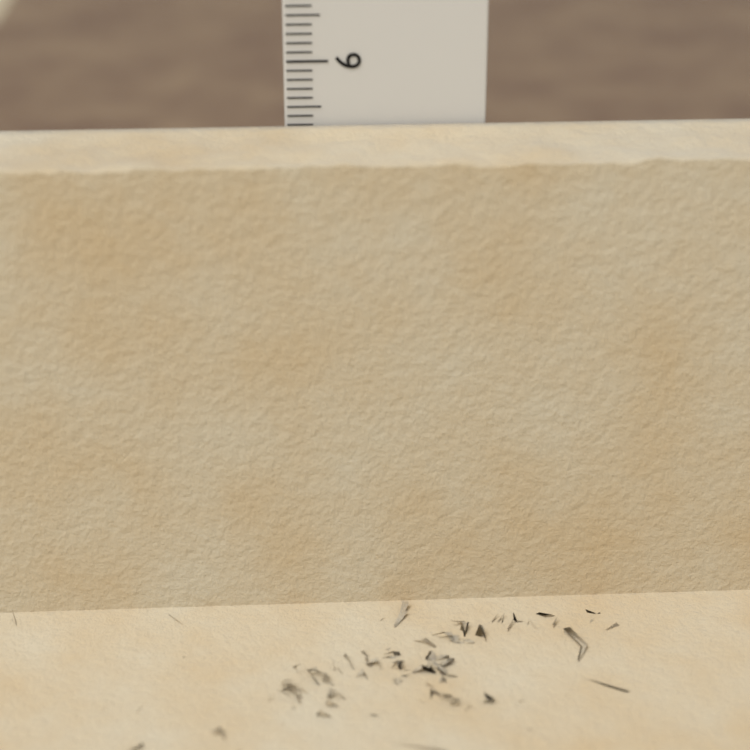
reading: 5.3 cm
